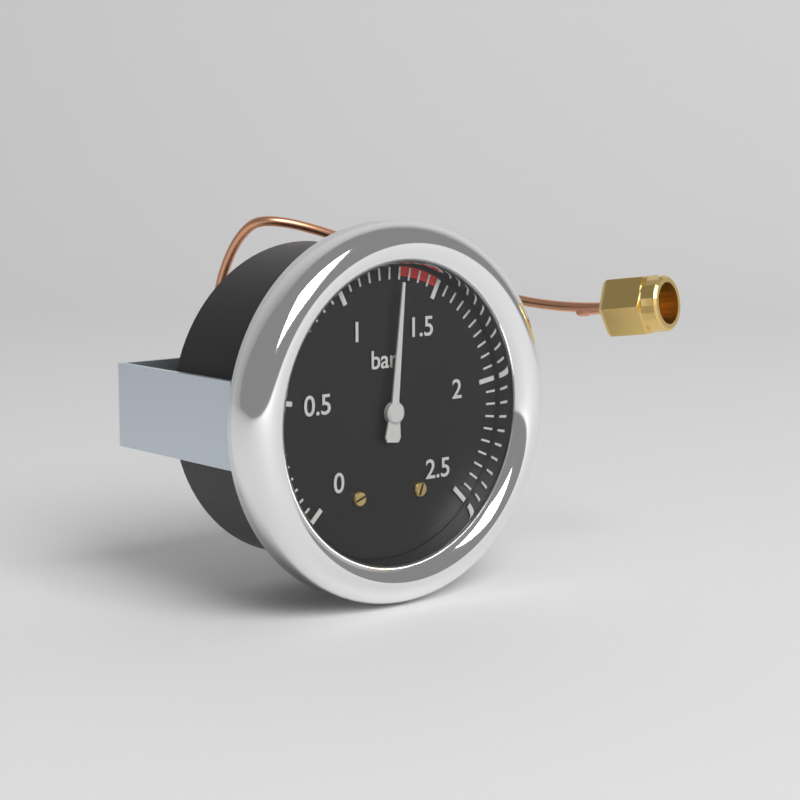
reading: 1.30 bar
